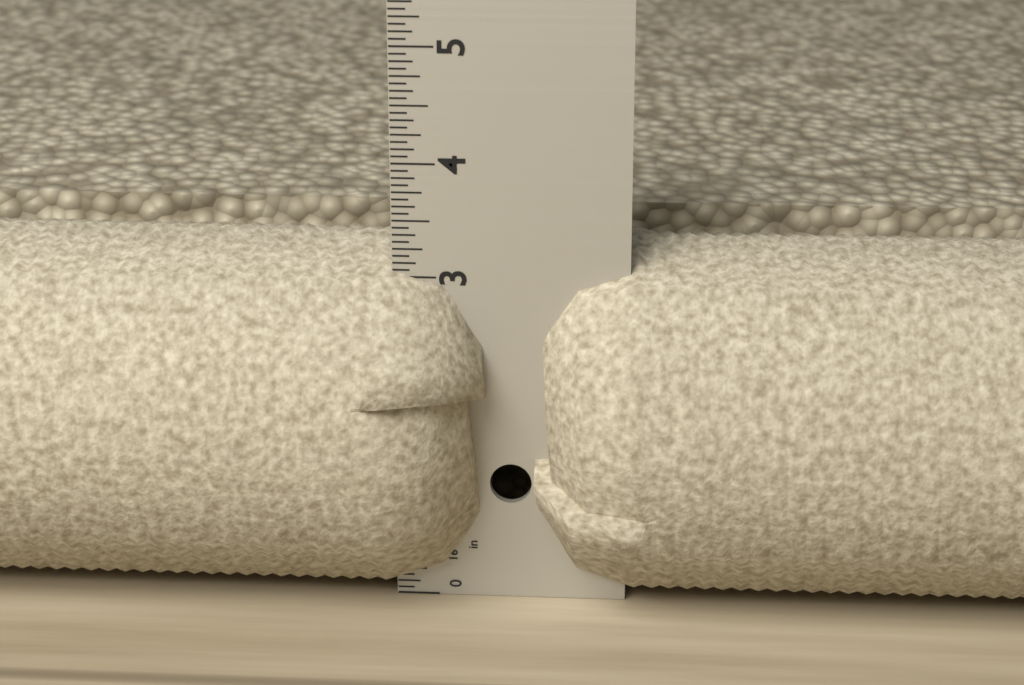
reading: 3.2500 in
